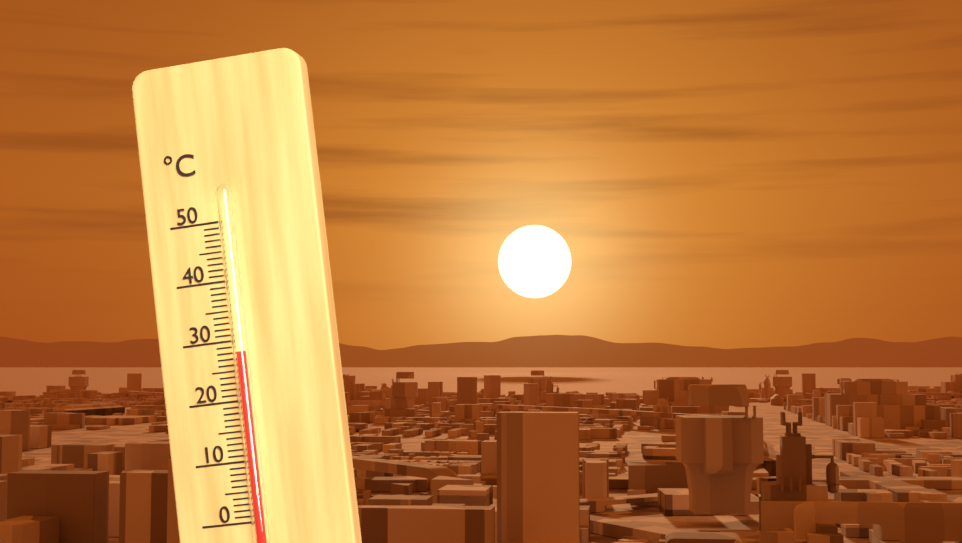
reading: 28 °C
